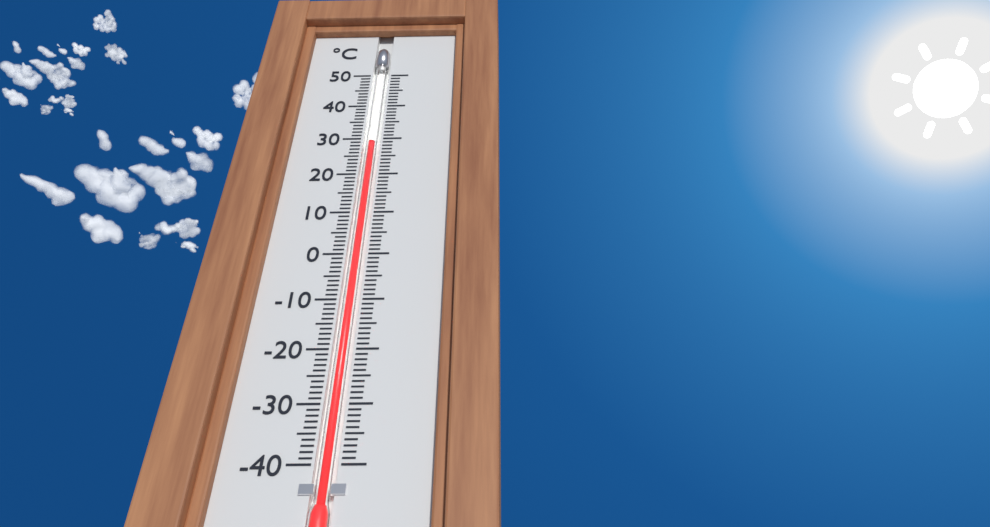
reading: 29 °C
